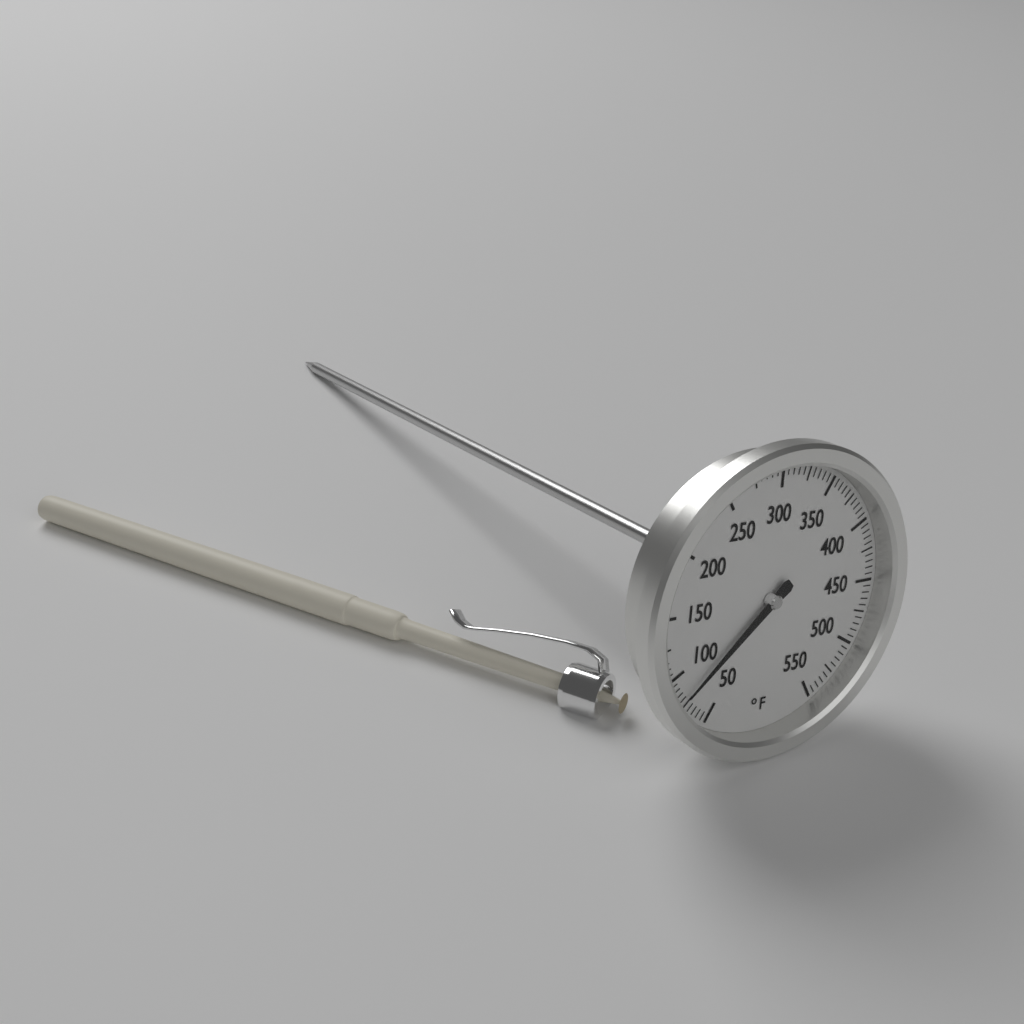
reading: 80 °F
